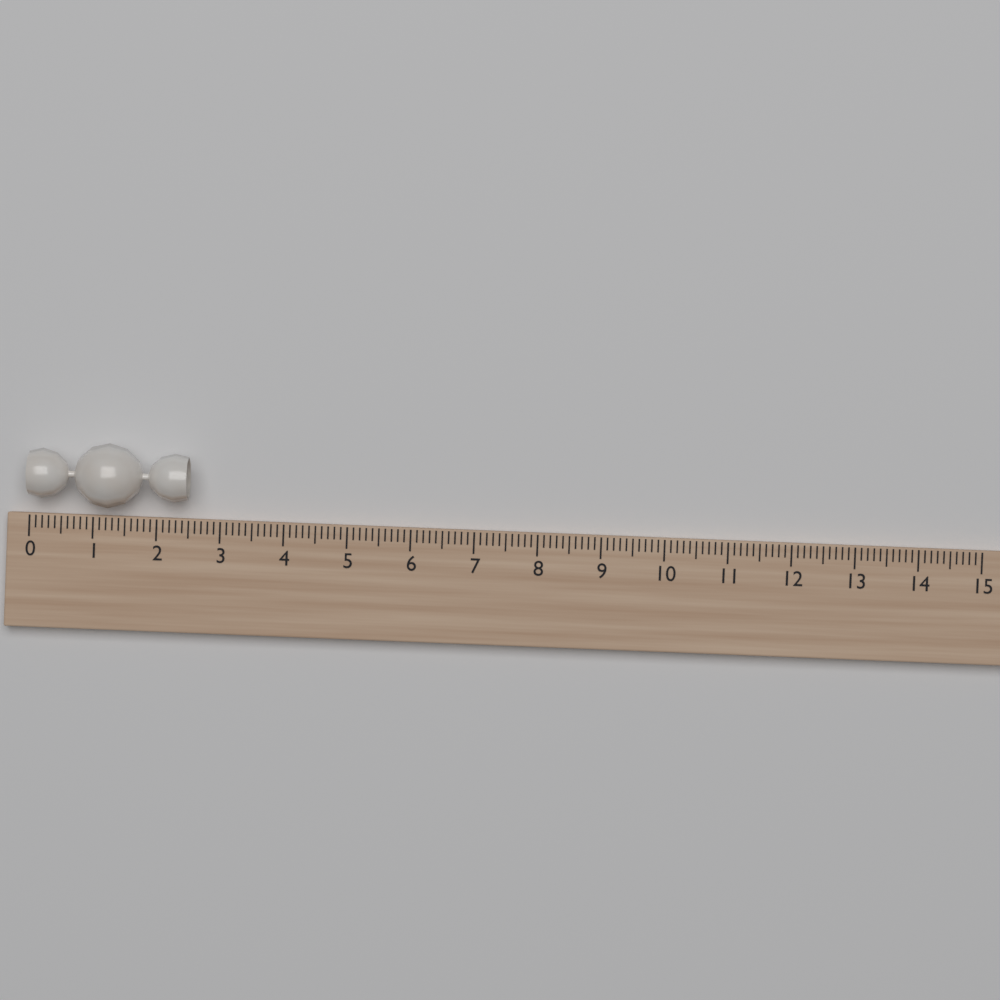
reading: 2.5 (no unit)
